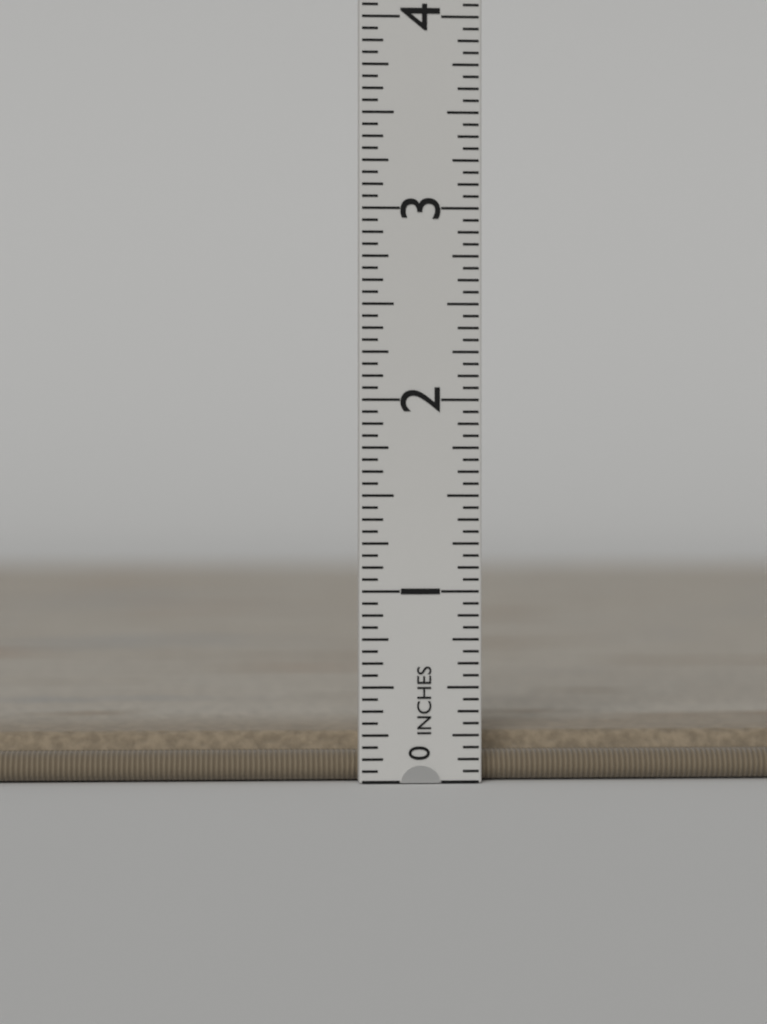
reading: 0.2500 in
